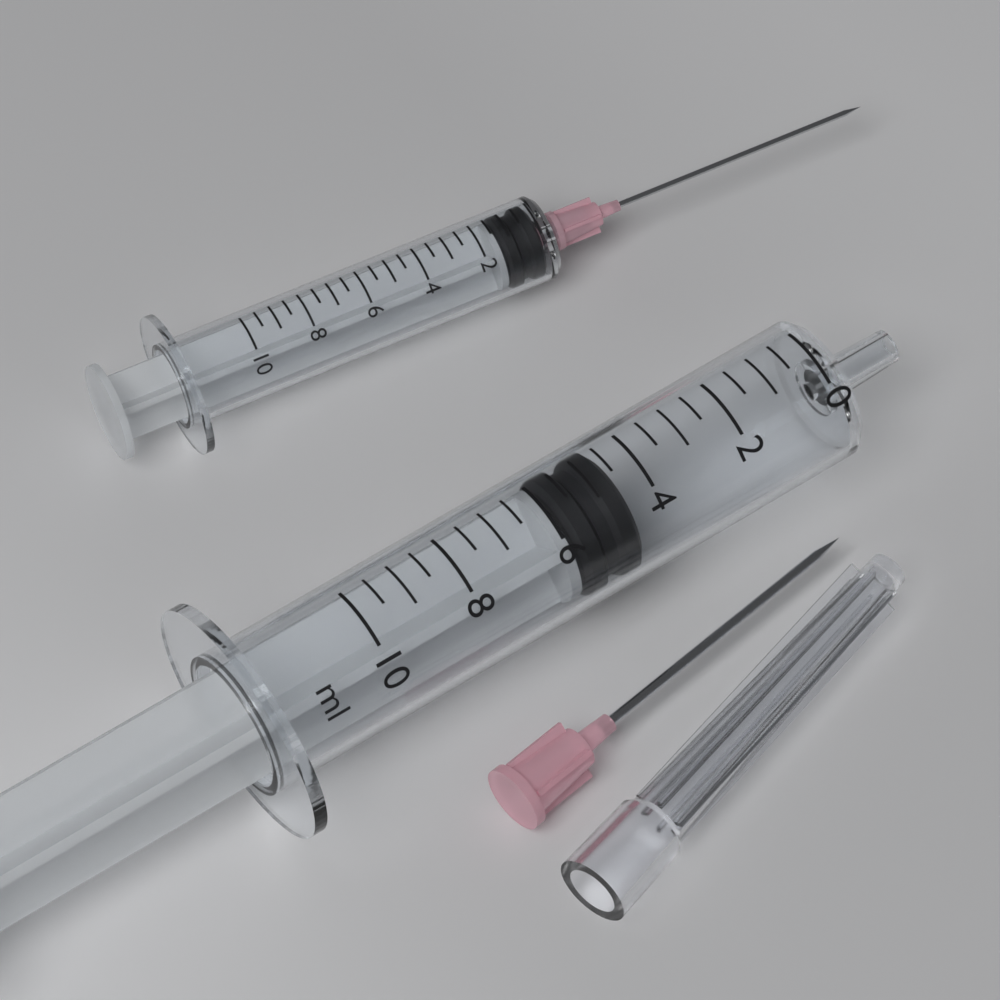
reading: 4.5 ml
